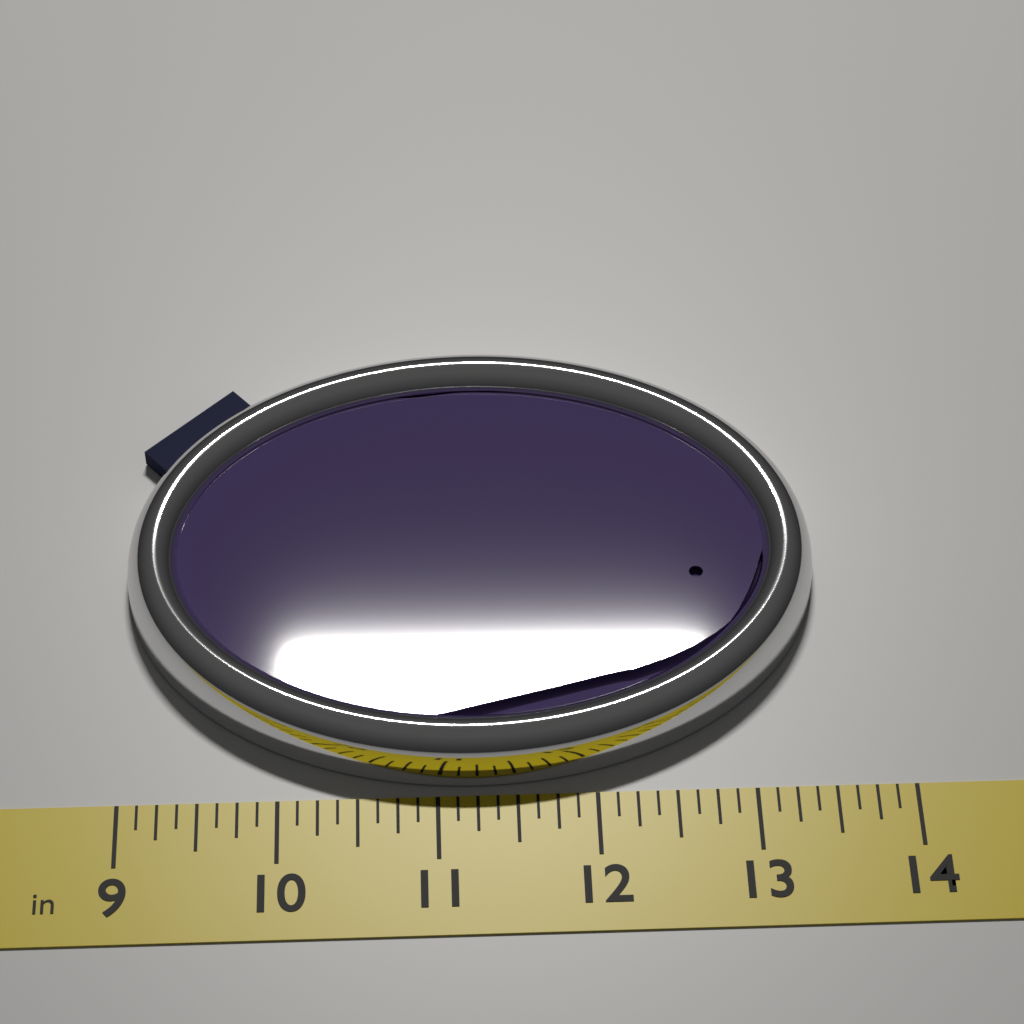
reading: 13.500 in
